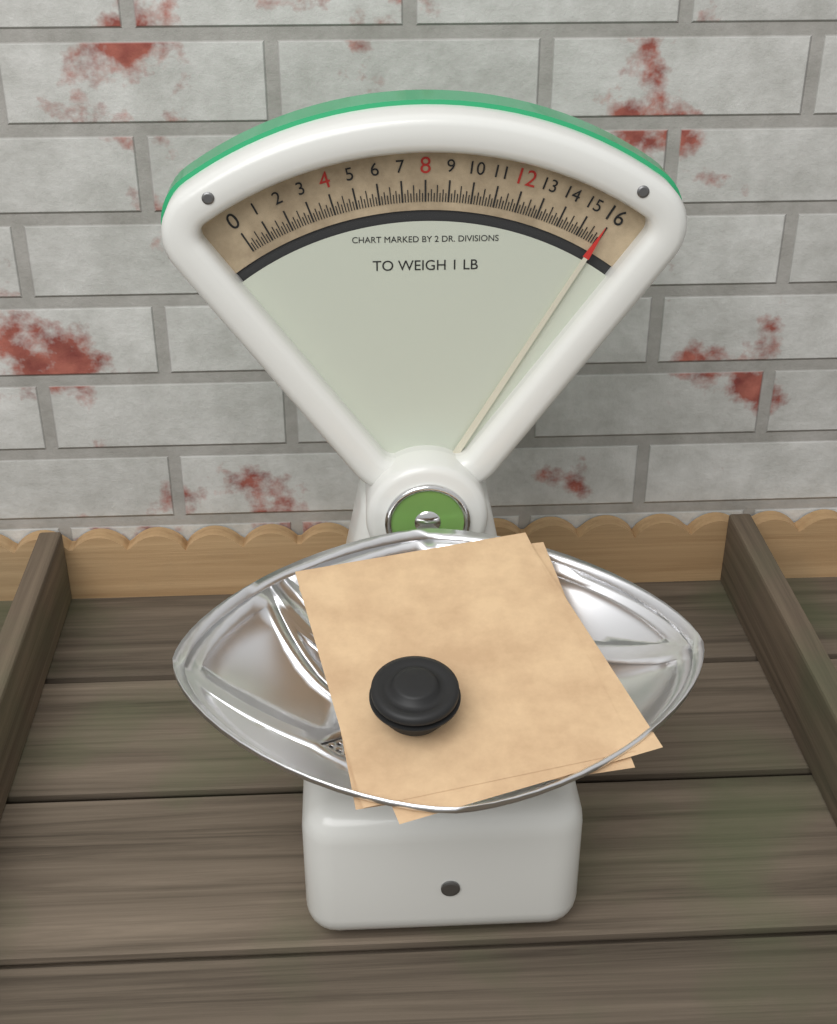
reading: 15.875 oz
